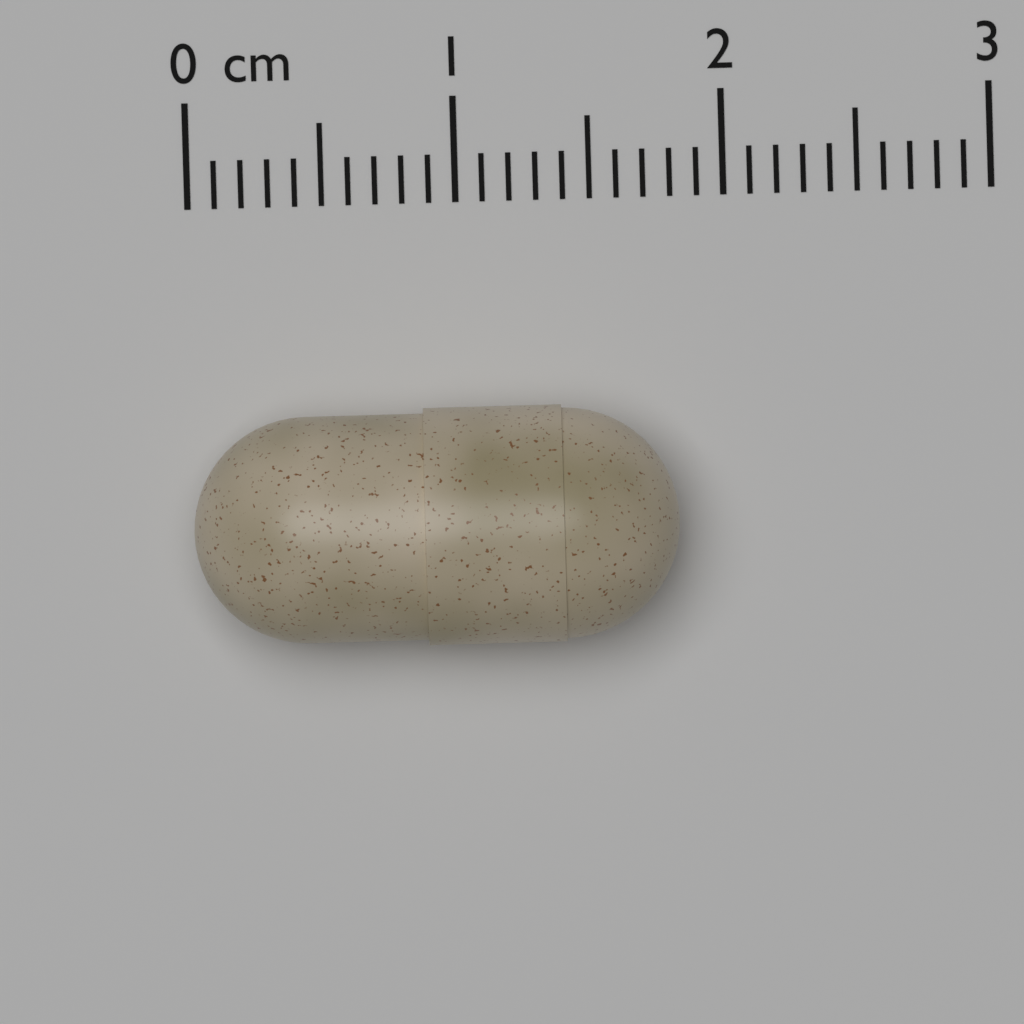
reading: 1.8 cm
